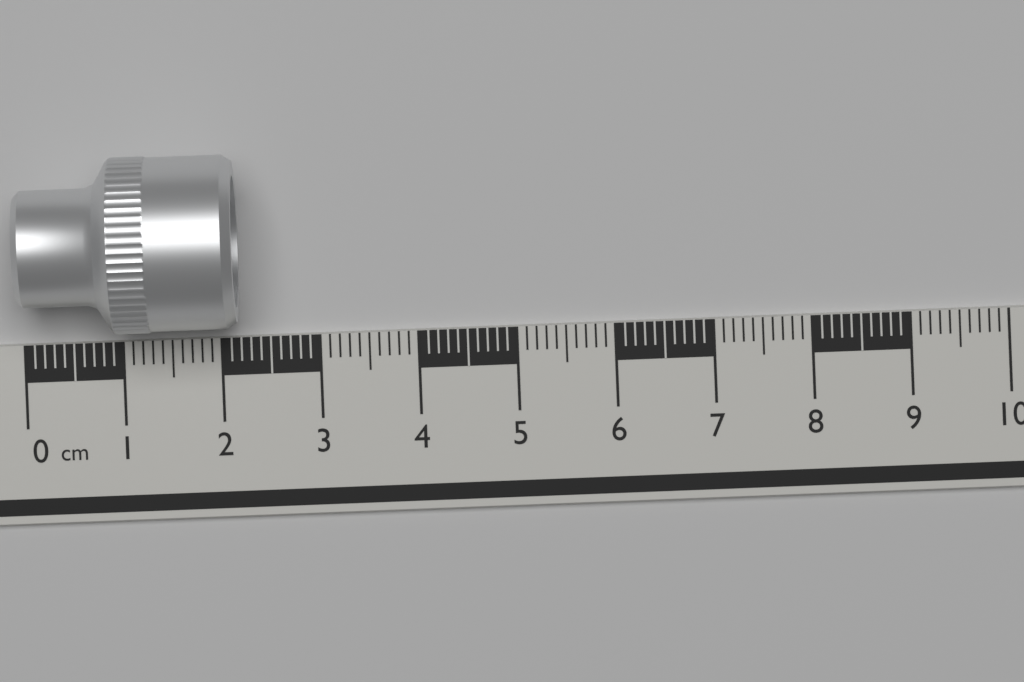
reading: 2.2 cm
